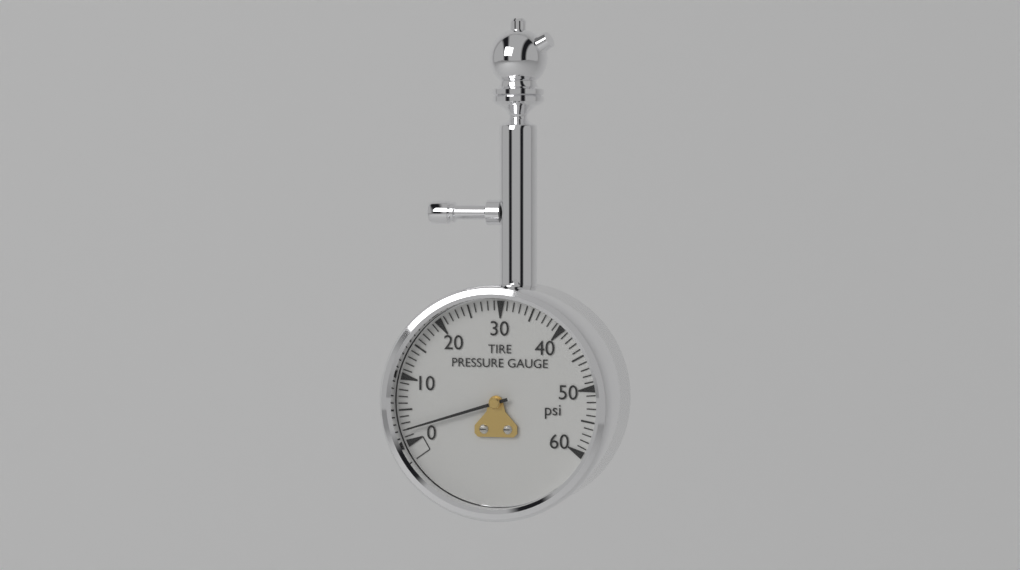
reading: 2 psi
